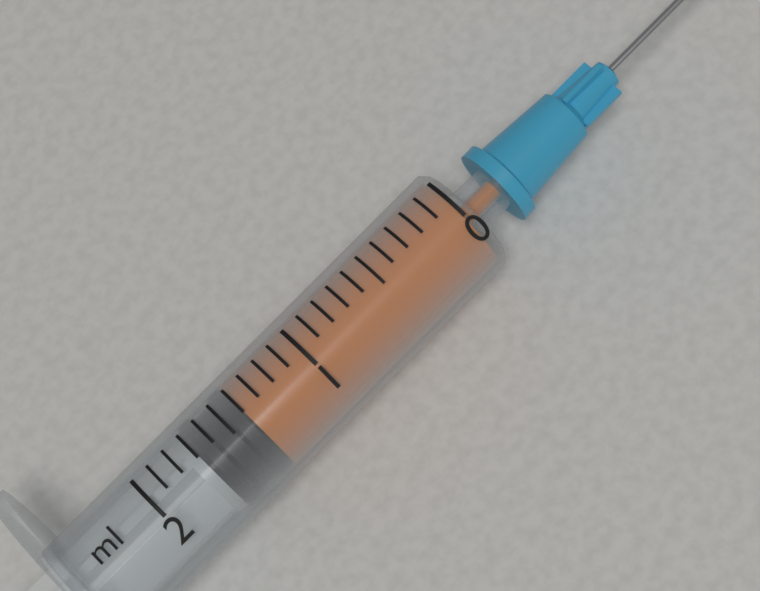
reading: 1.4 ml
